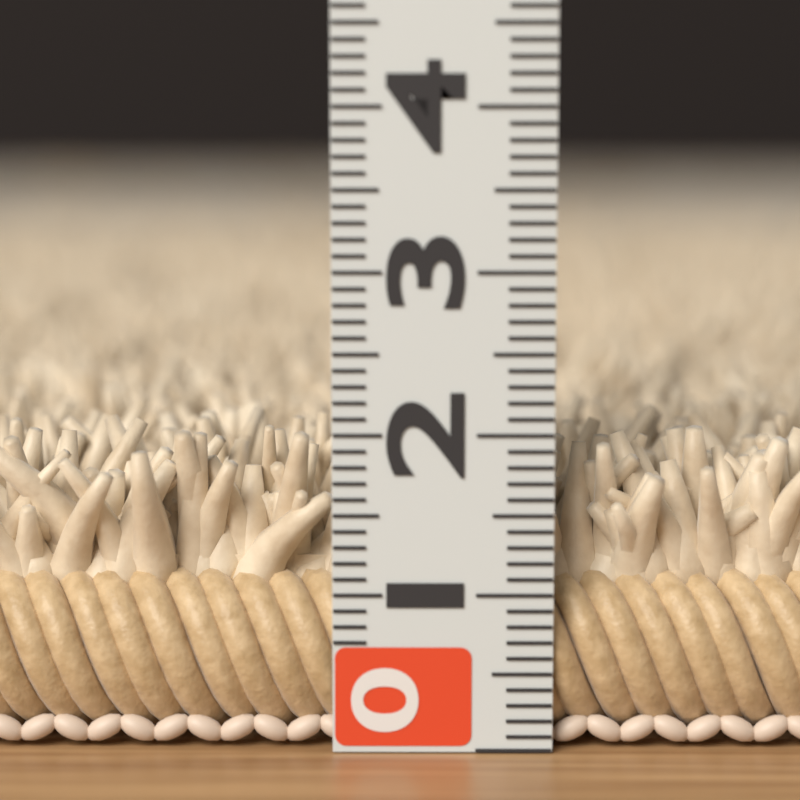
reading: 2.0 (no unit)
